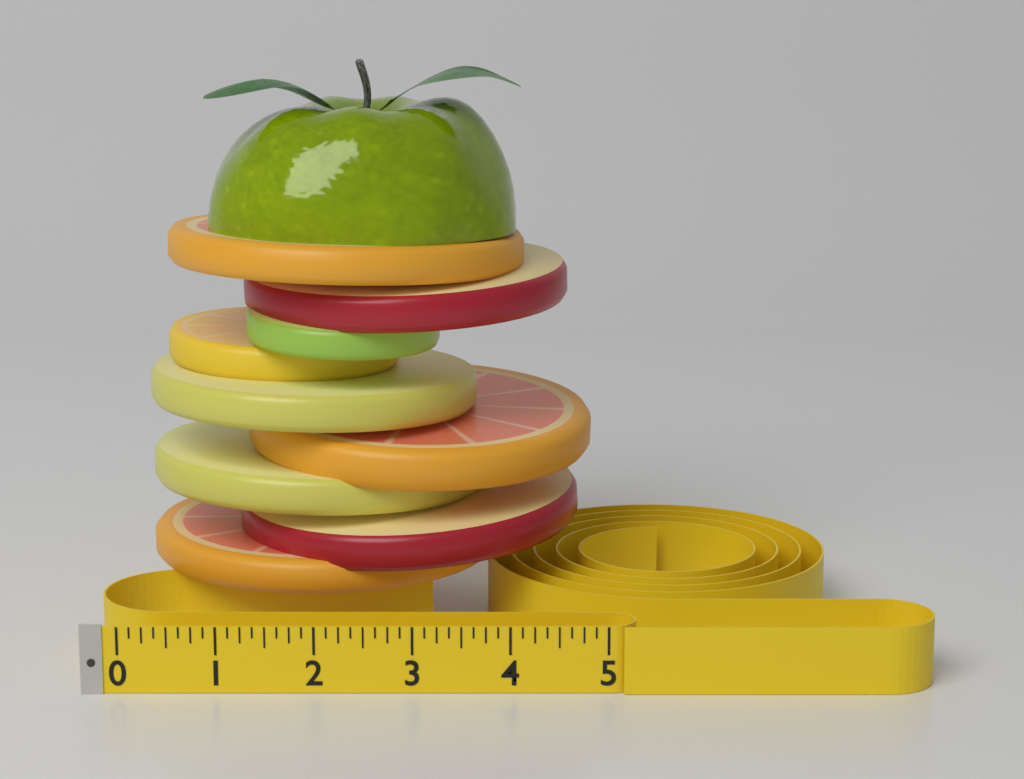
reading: 4.900 (no unit)
